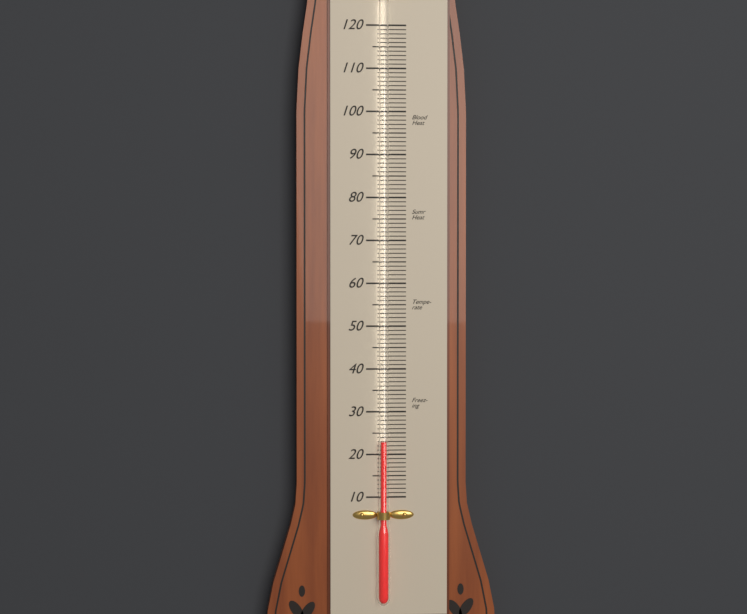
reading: 23 (no unit)
